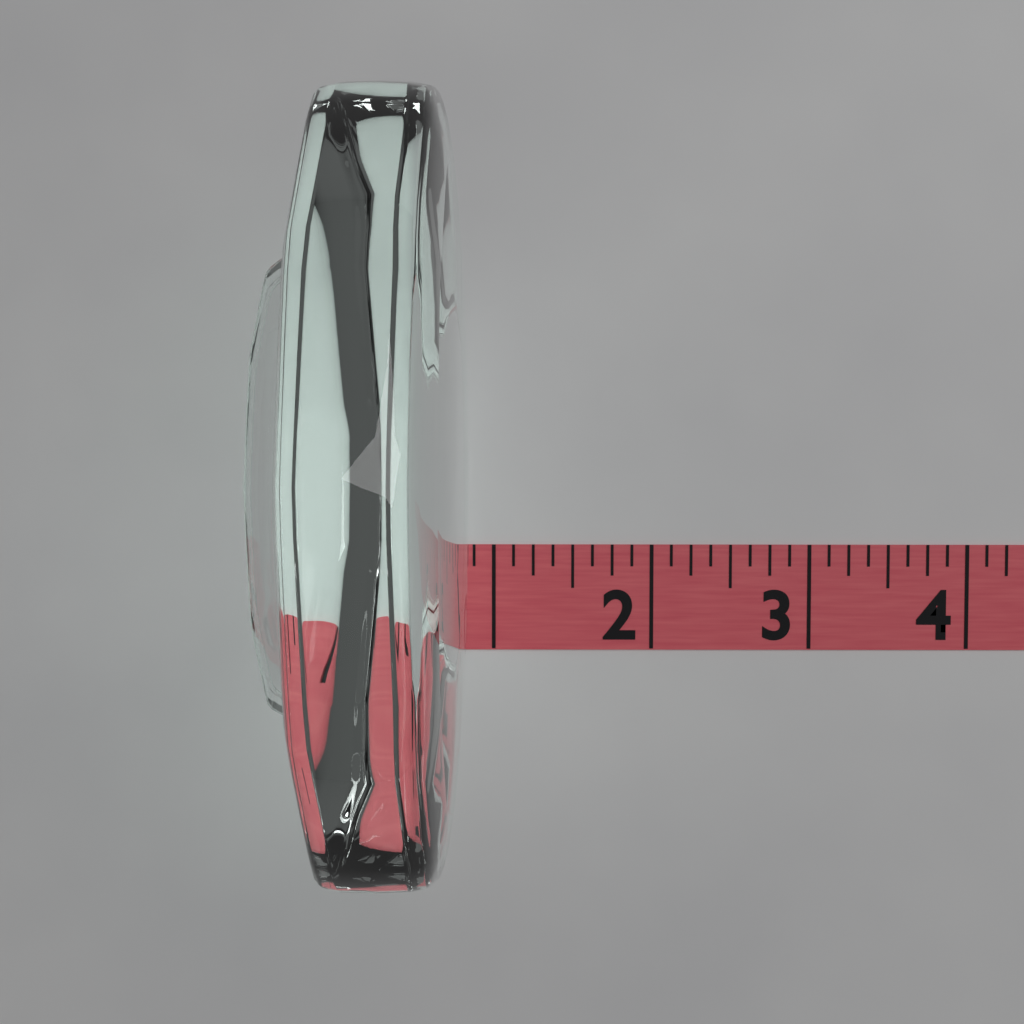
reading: 0.875 (no unit)
